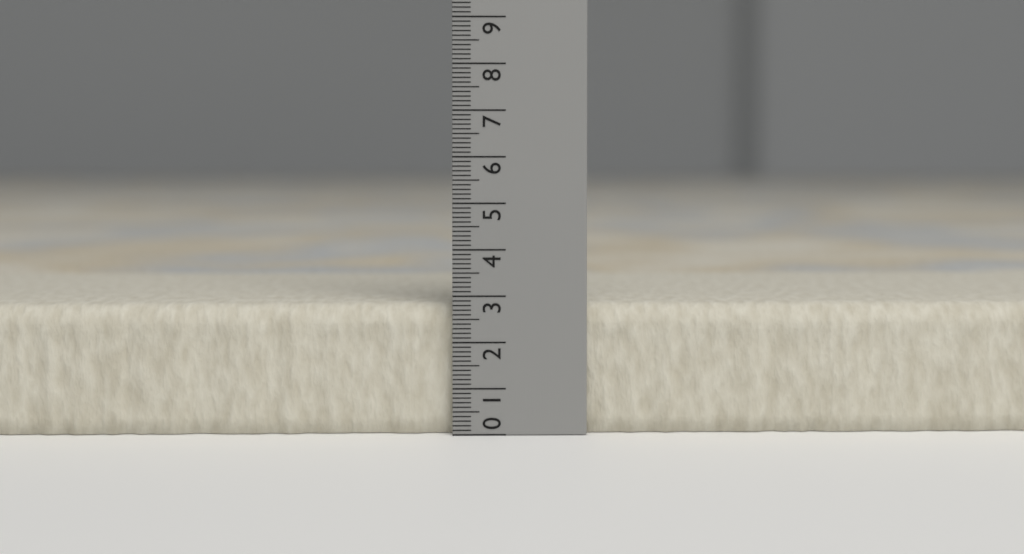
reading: 2.8 (no unit)
